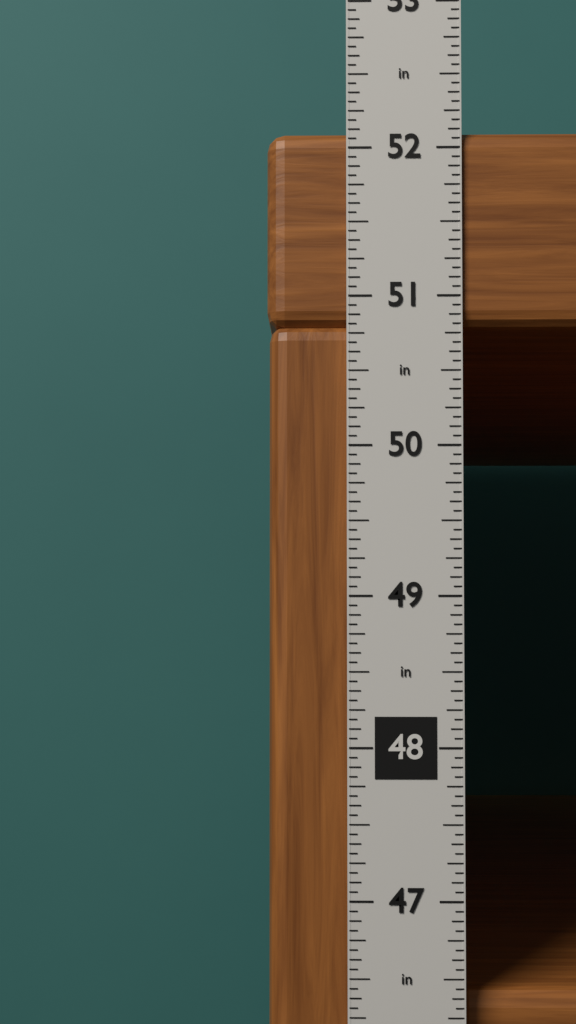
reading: 52.1250 in
